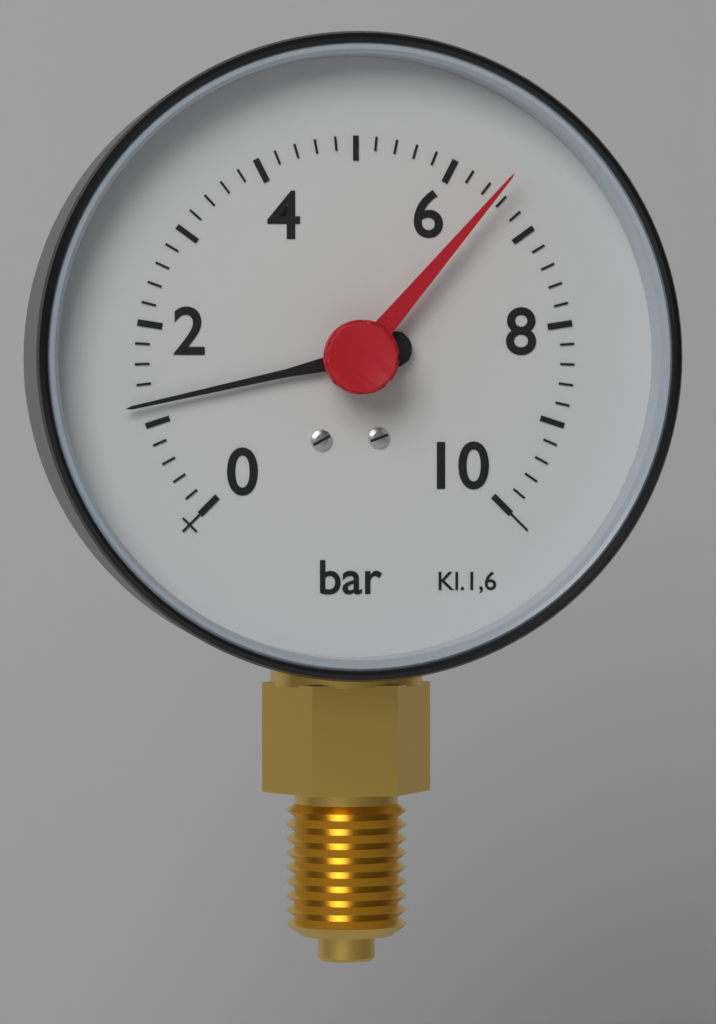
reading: 1.2 bar
